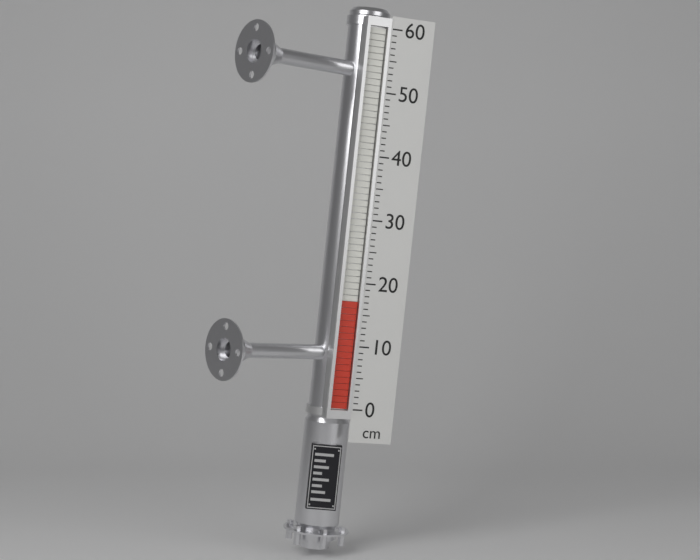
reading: 17 cm
